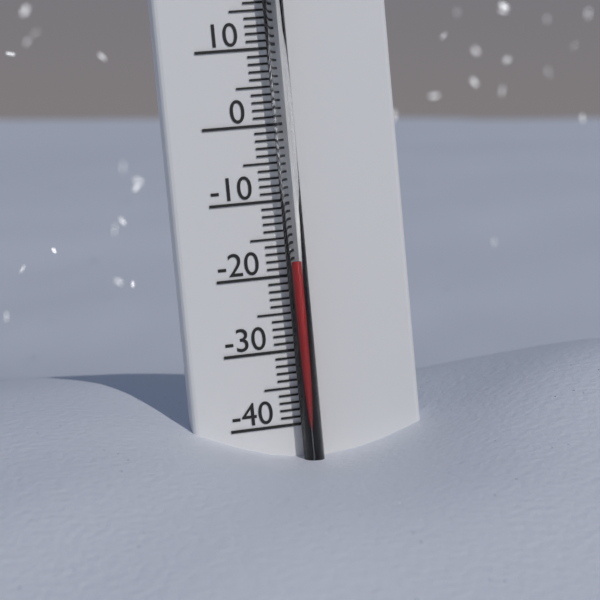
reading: -18 °C
